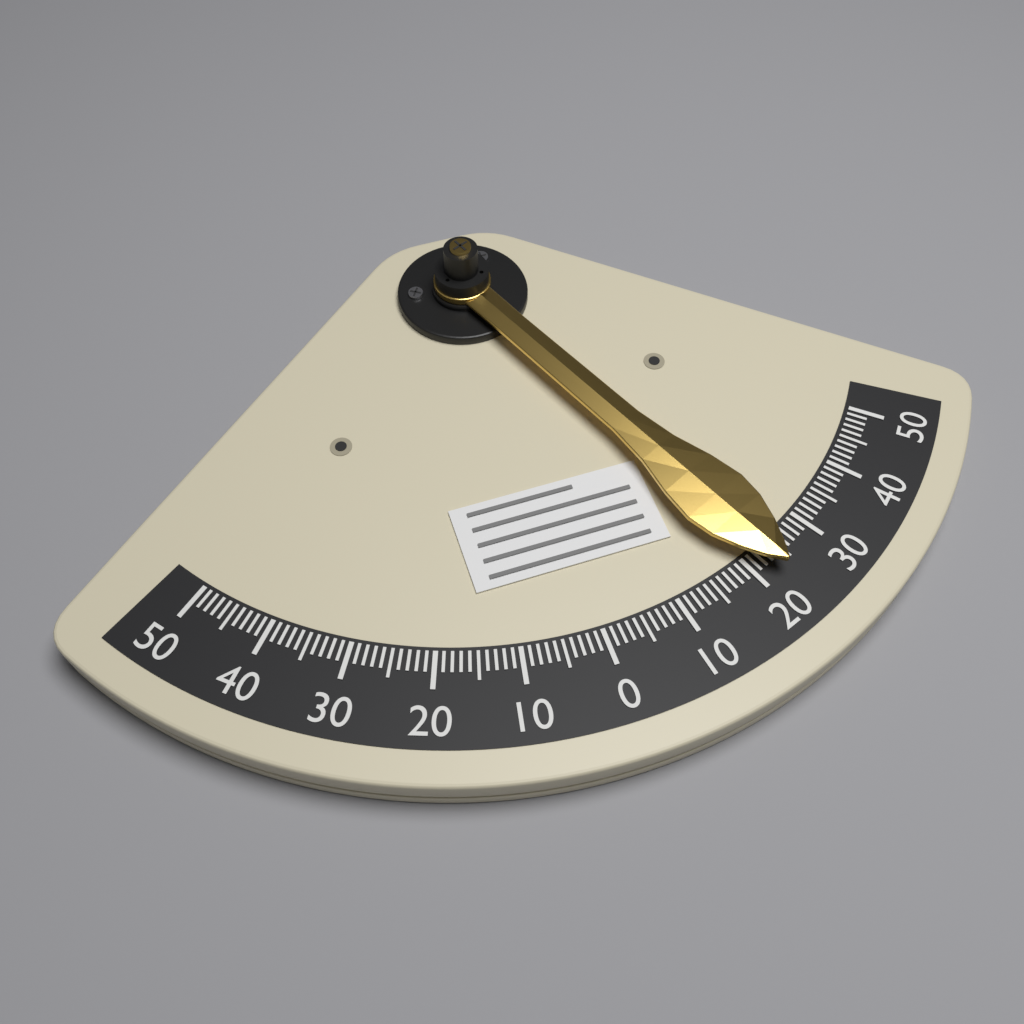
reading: -23 (no unit)
